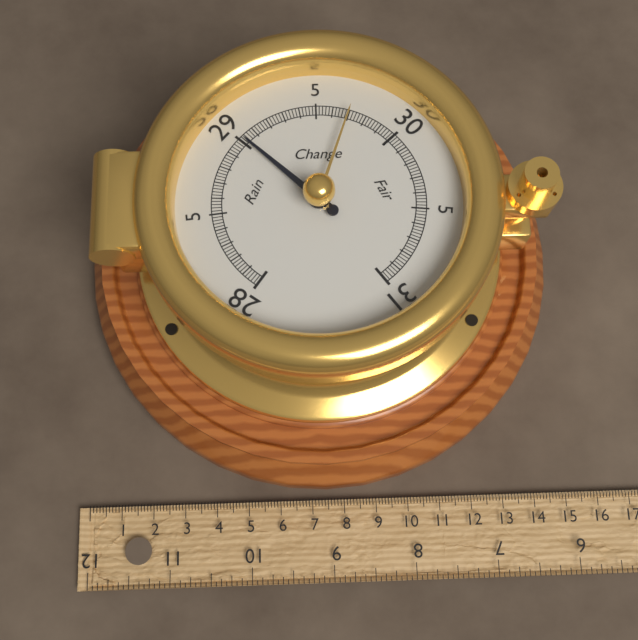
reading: 29.02 inHg
